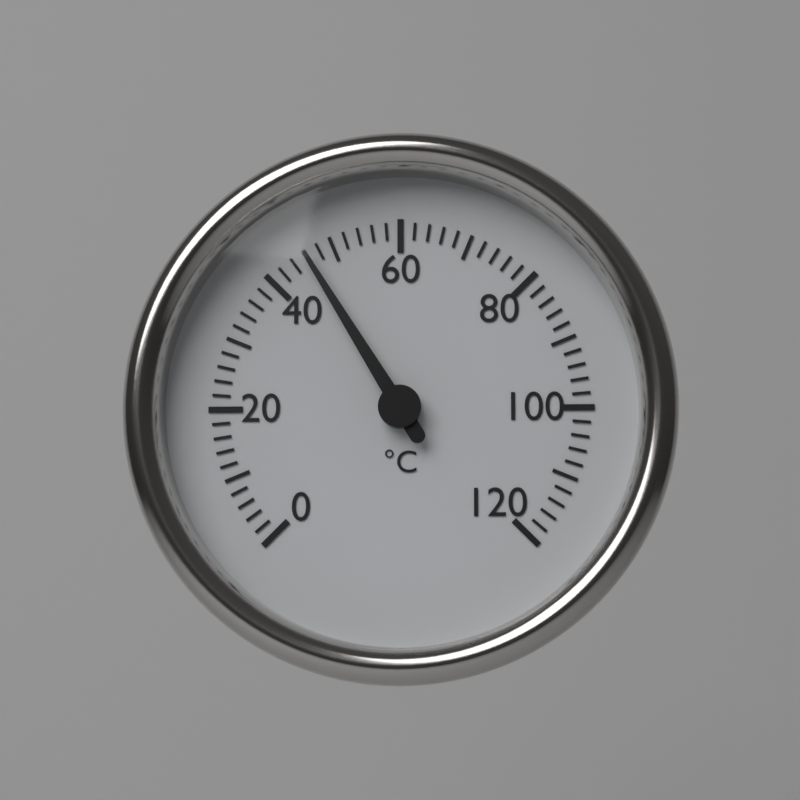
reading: 46 °C
